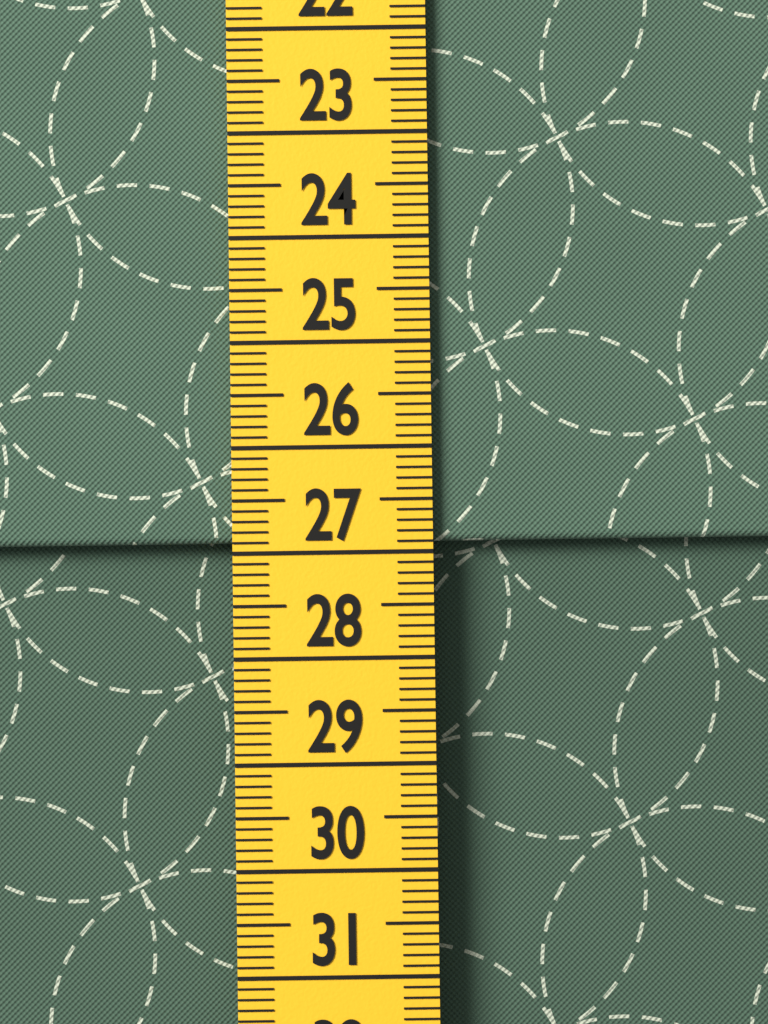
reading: 26.9 cm
